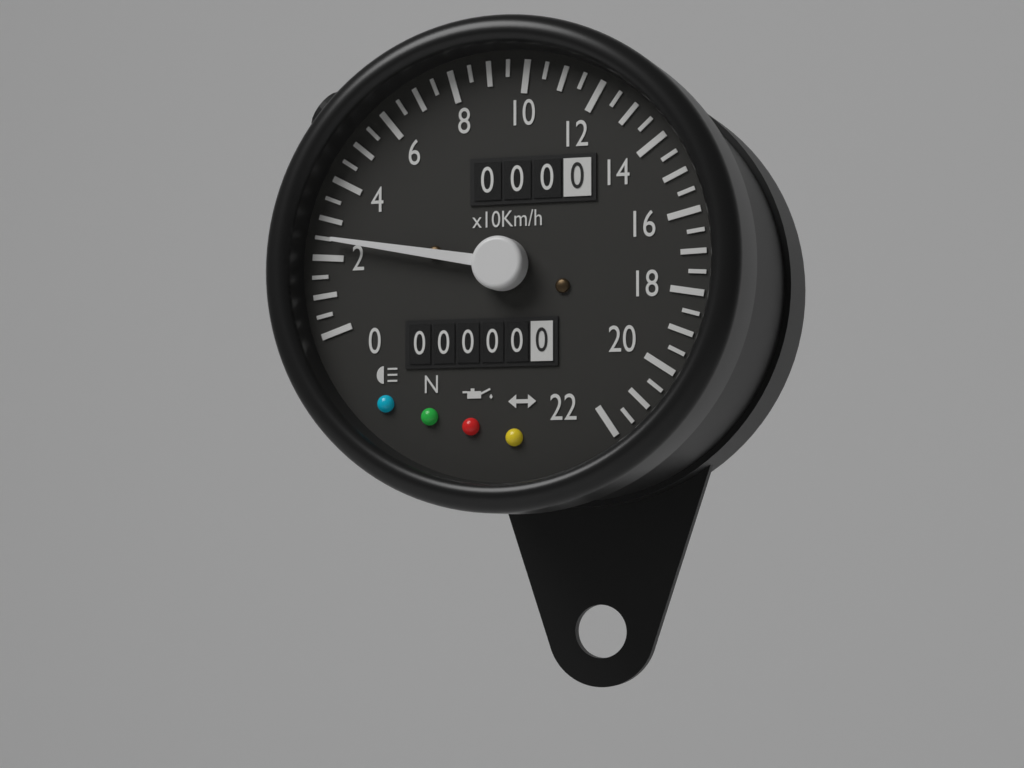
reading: 25 km/h
